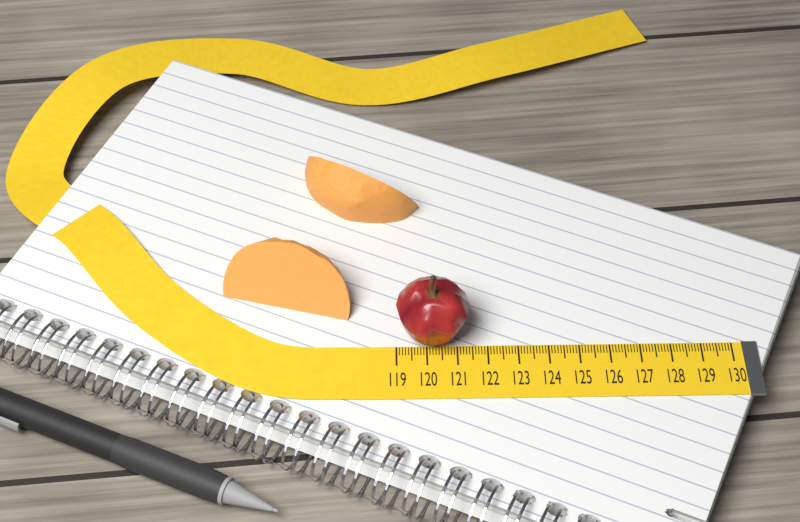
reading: 121.4 (no unit)
